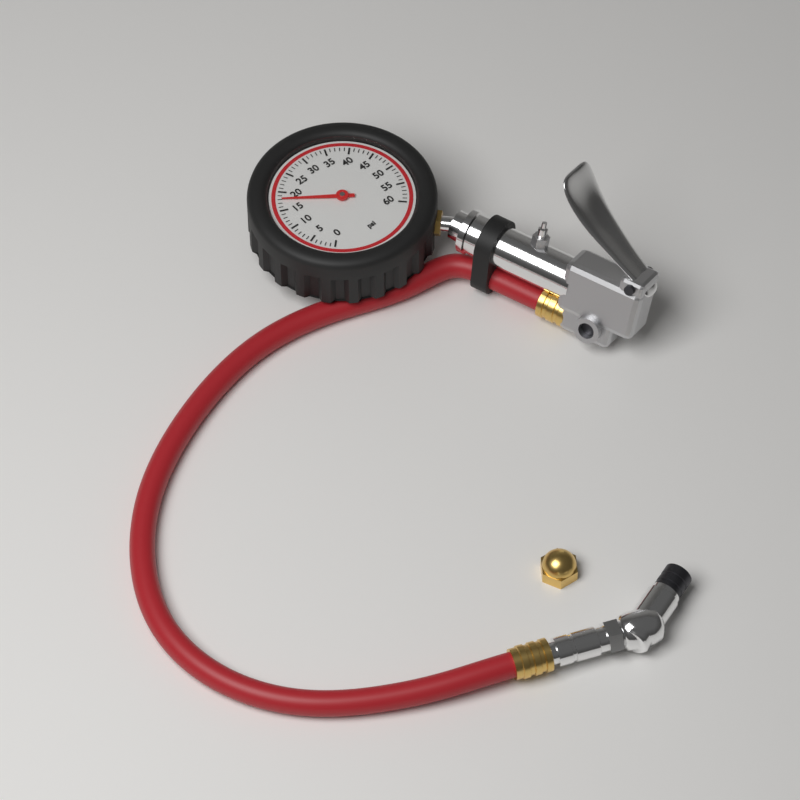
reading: 18 psi
